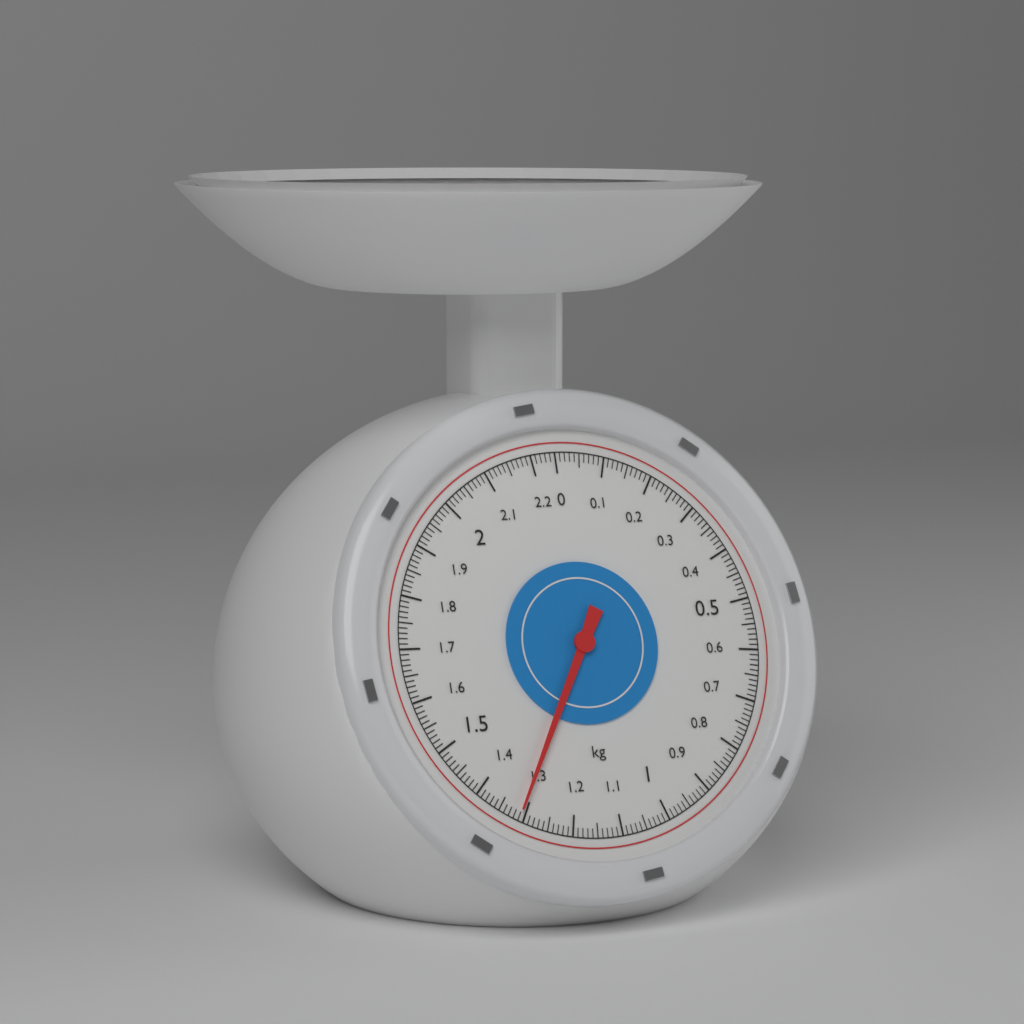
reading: 1.31 kg
